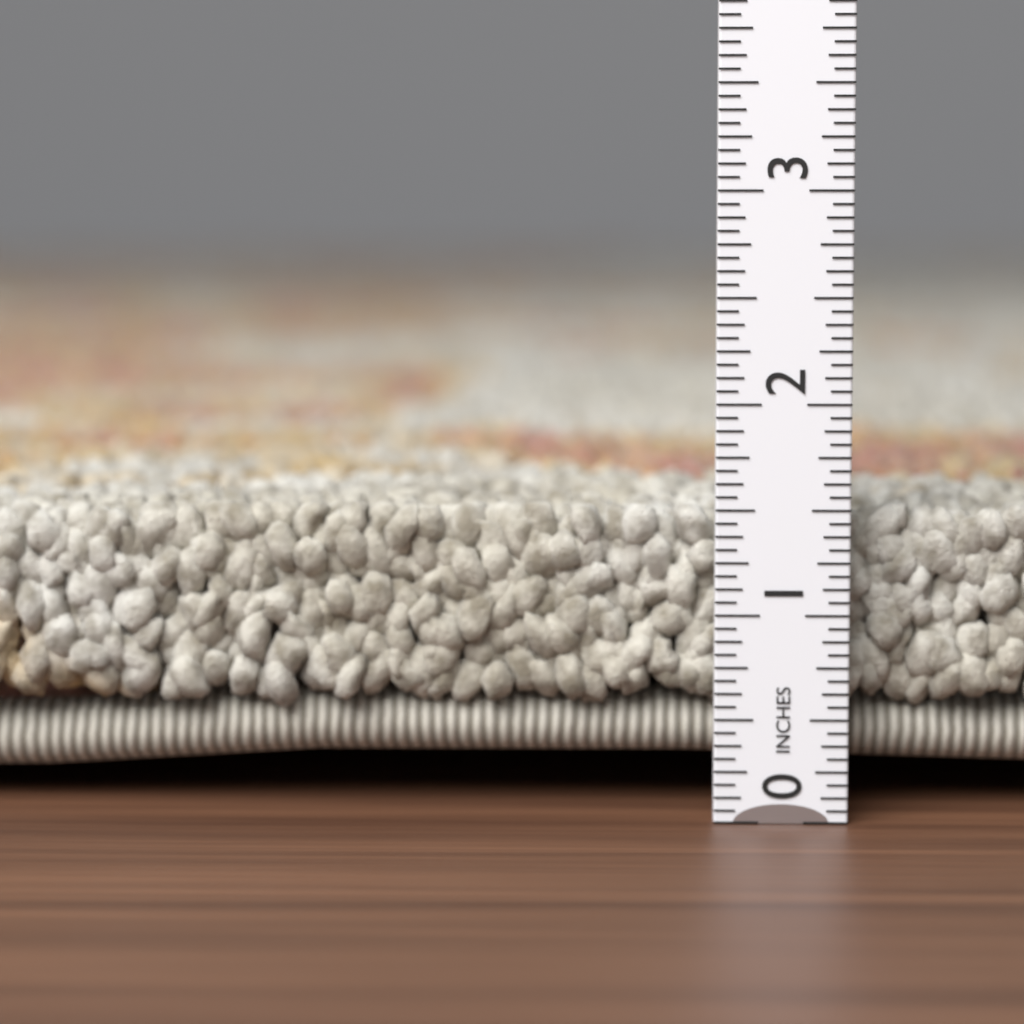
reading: 1.5000 in
